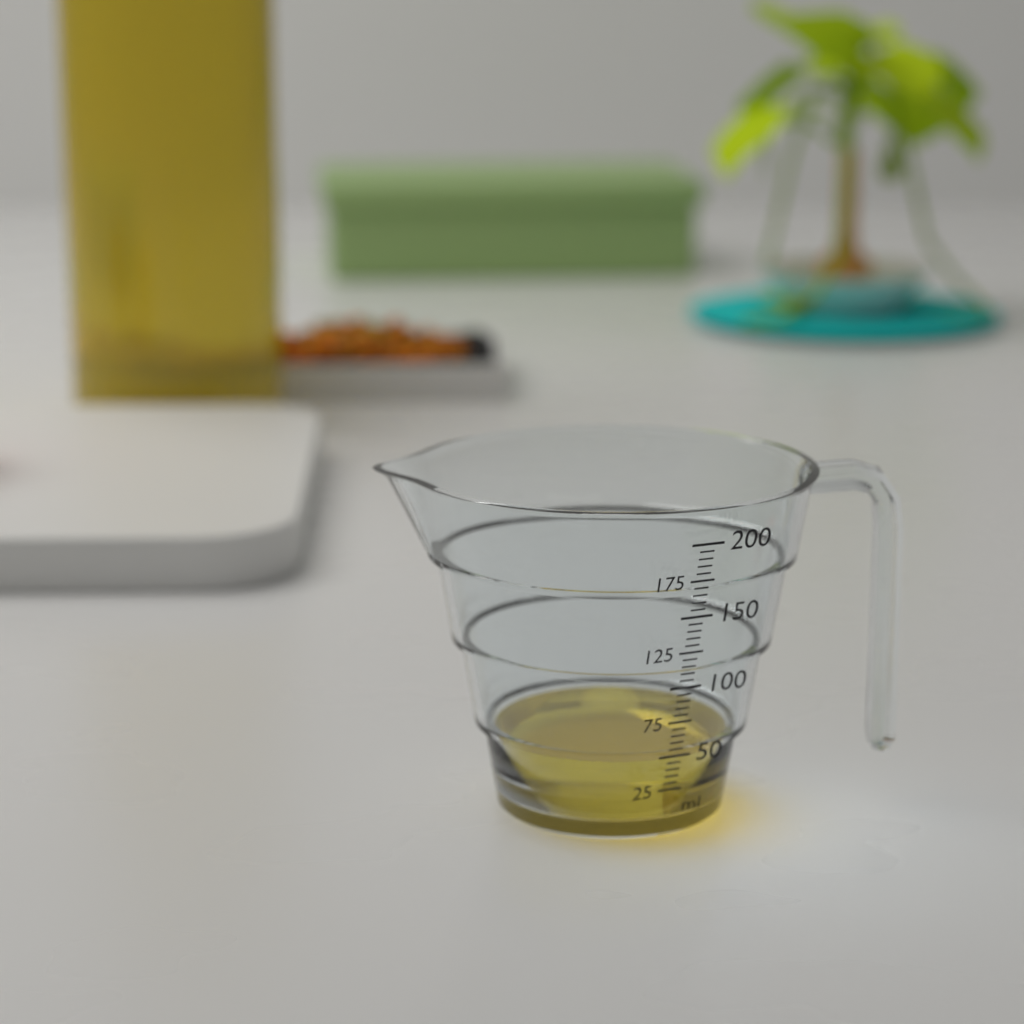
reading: 45 ml
